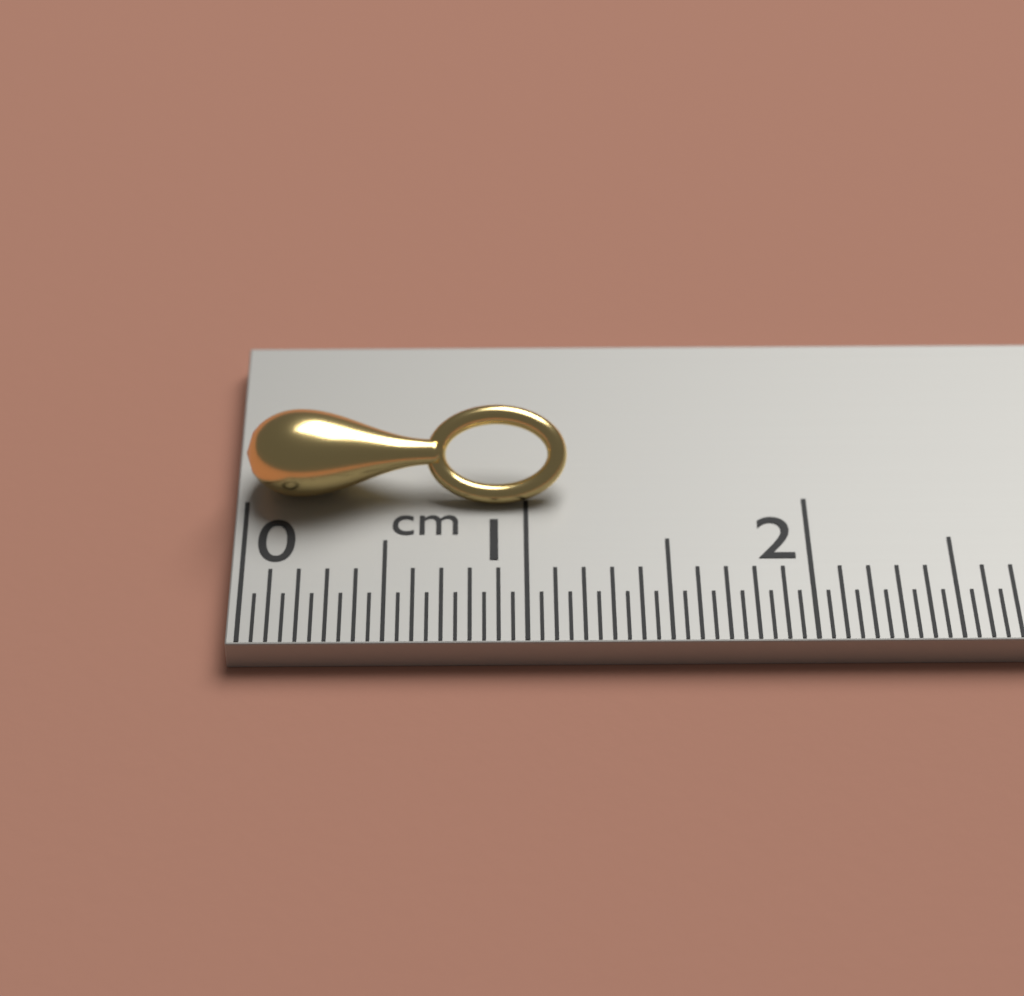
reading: 1.15 cm
